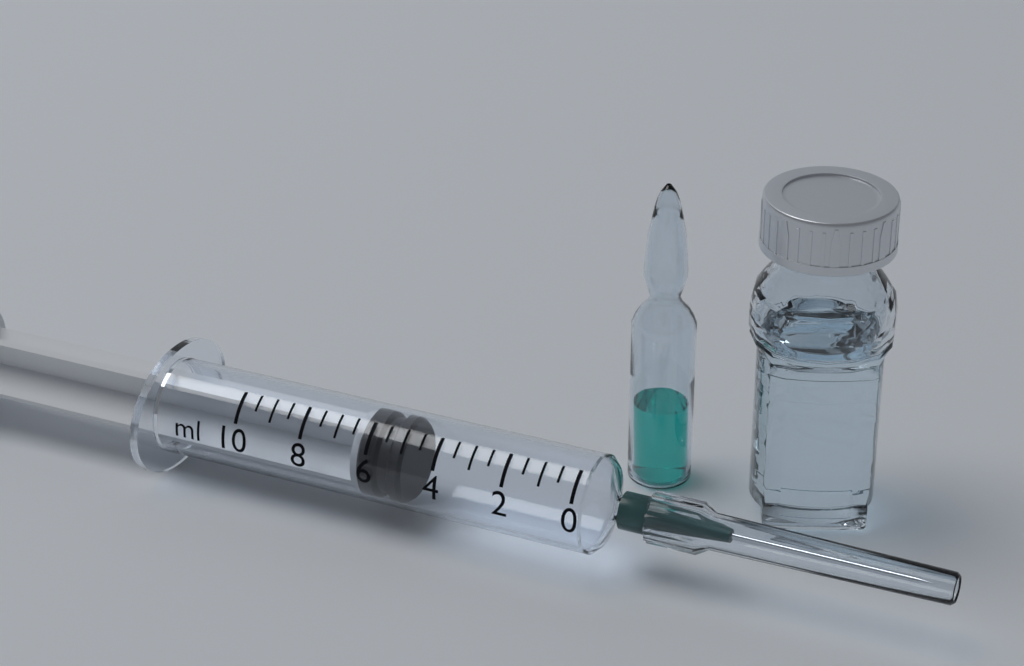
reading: 5.0 ml
